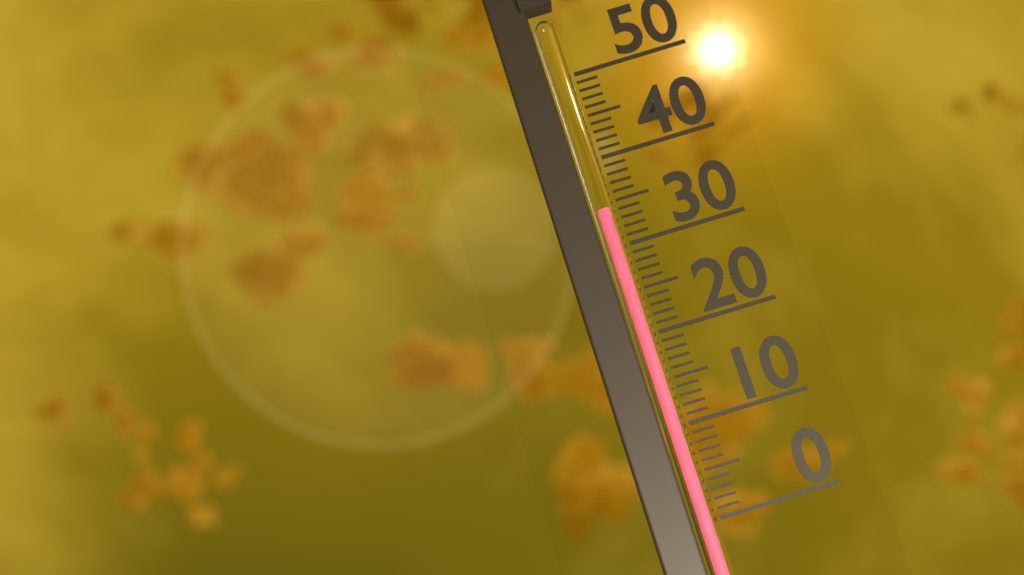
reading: 34 (no unit)
